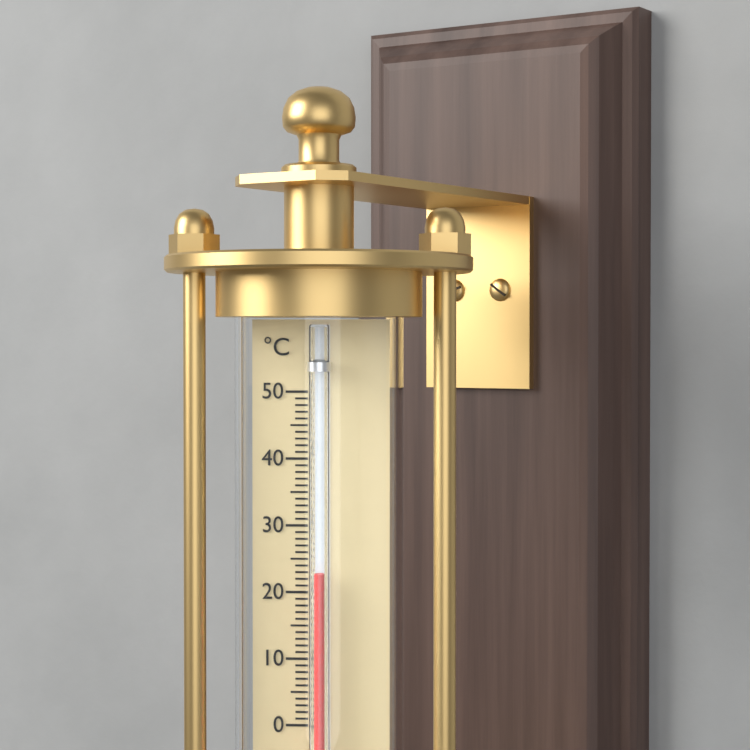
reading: 23 °C
